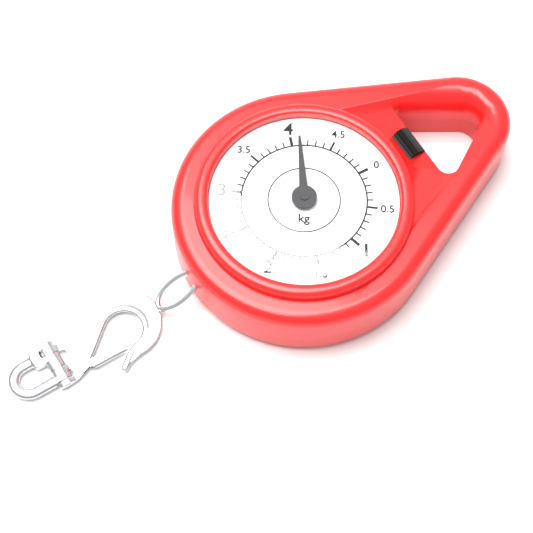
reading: 4.1 kg
